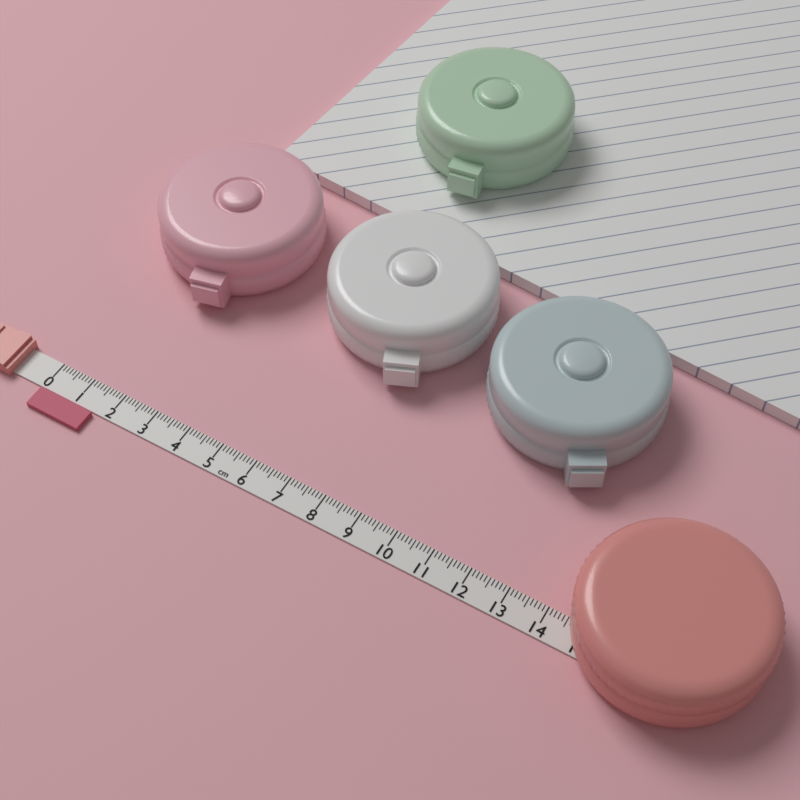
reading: 1.6 cm
